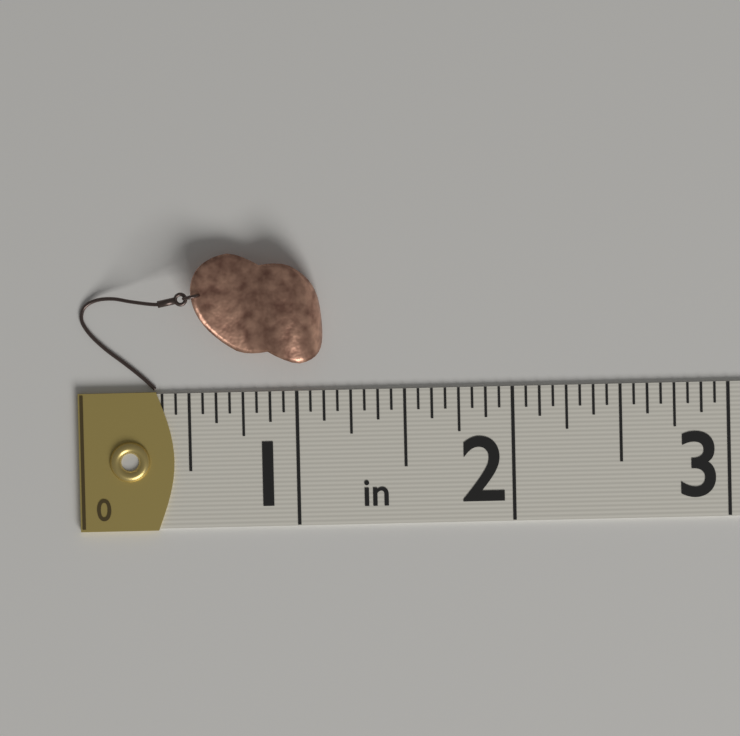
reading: 1.1250 in
